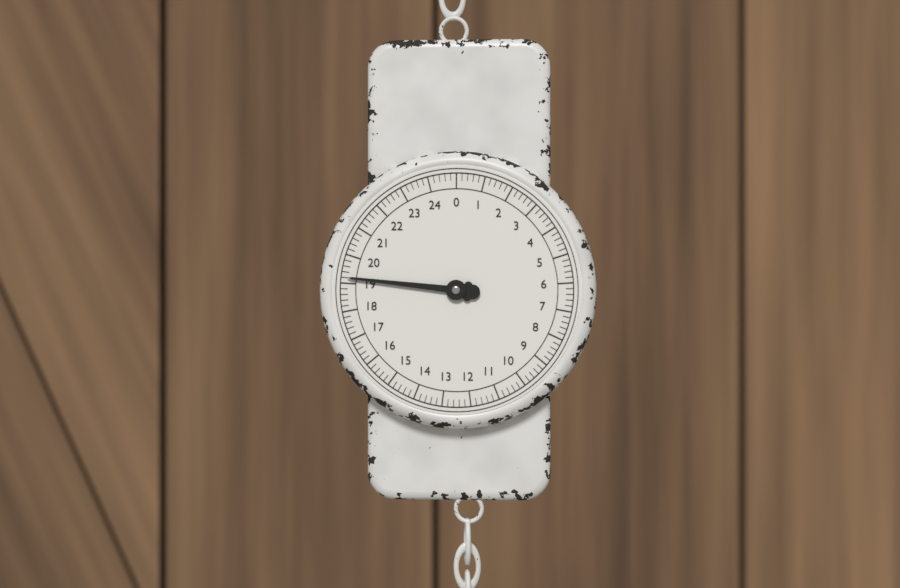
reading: 19.2 (no unit)
